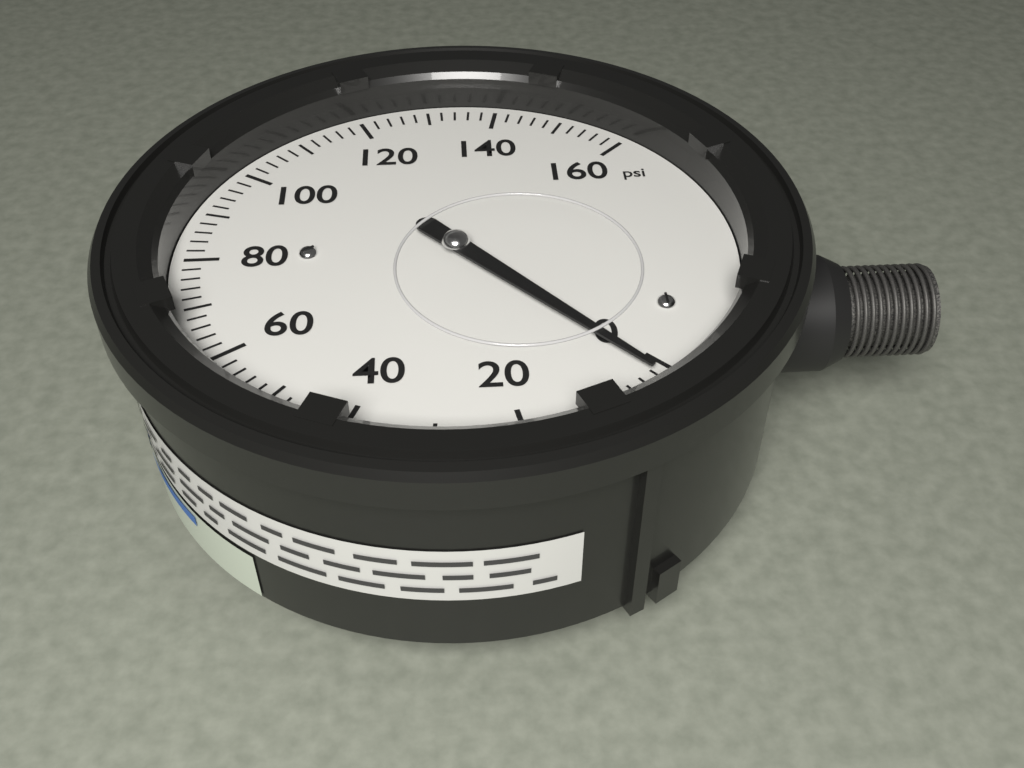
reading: 2 psi
